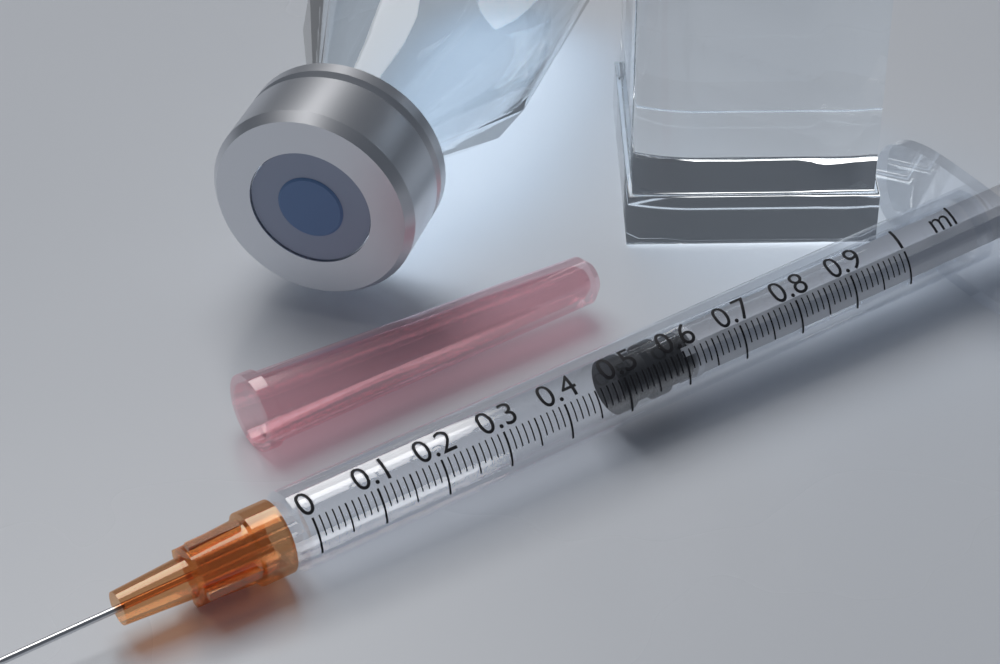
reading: 0.50 ml
